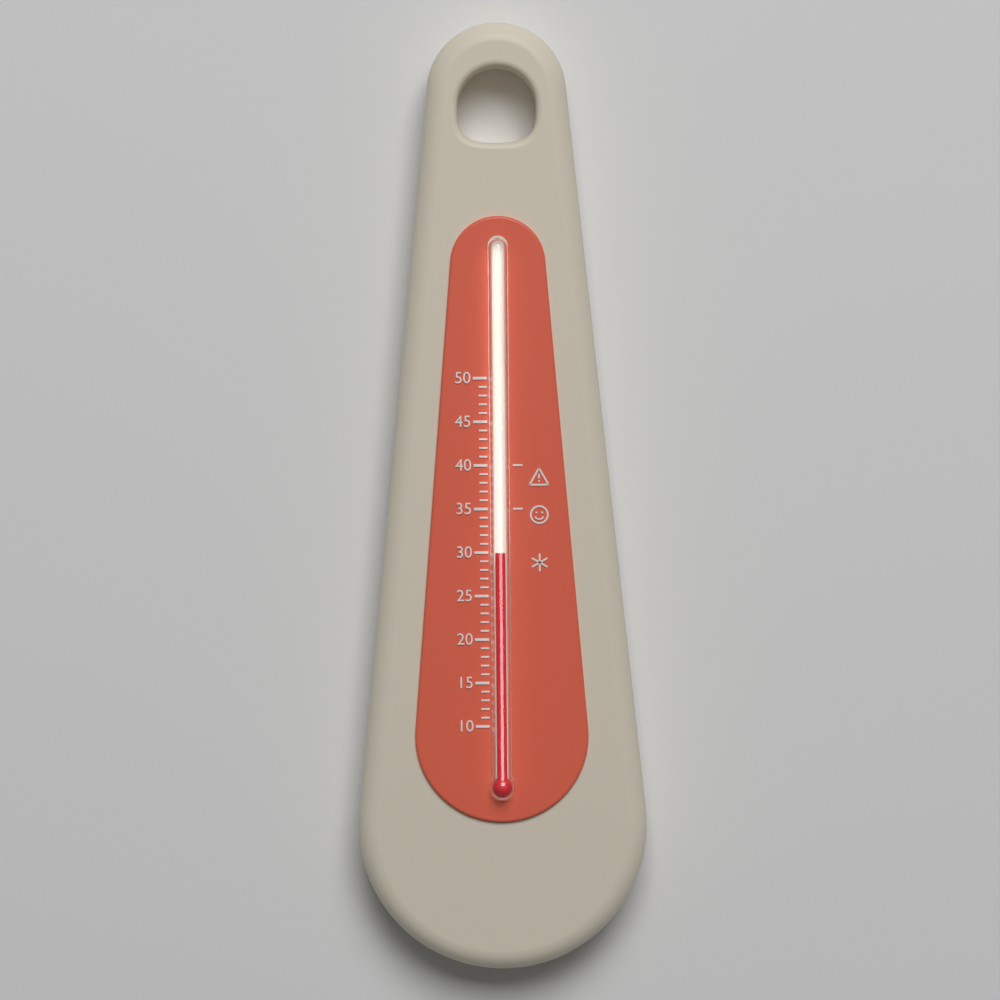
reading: 30 (no unit)
